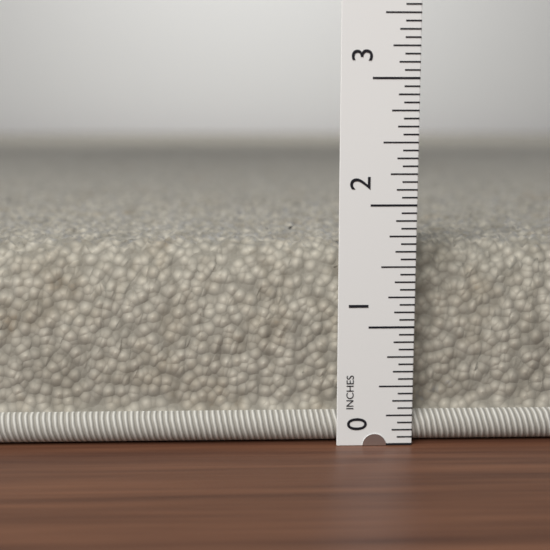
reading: 1.6875 in
